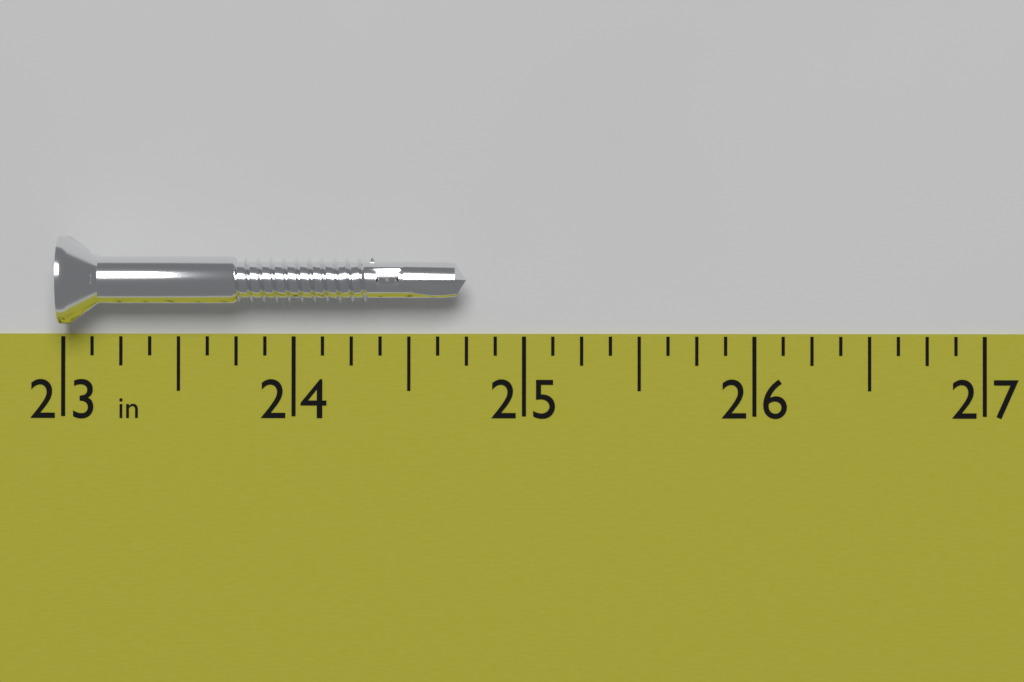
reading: 24.750 in
